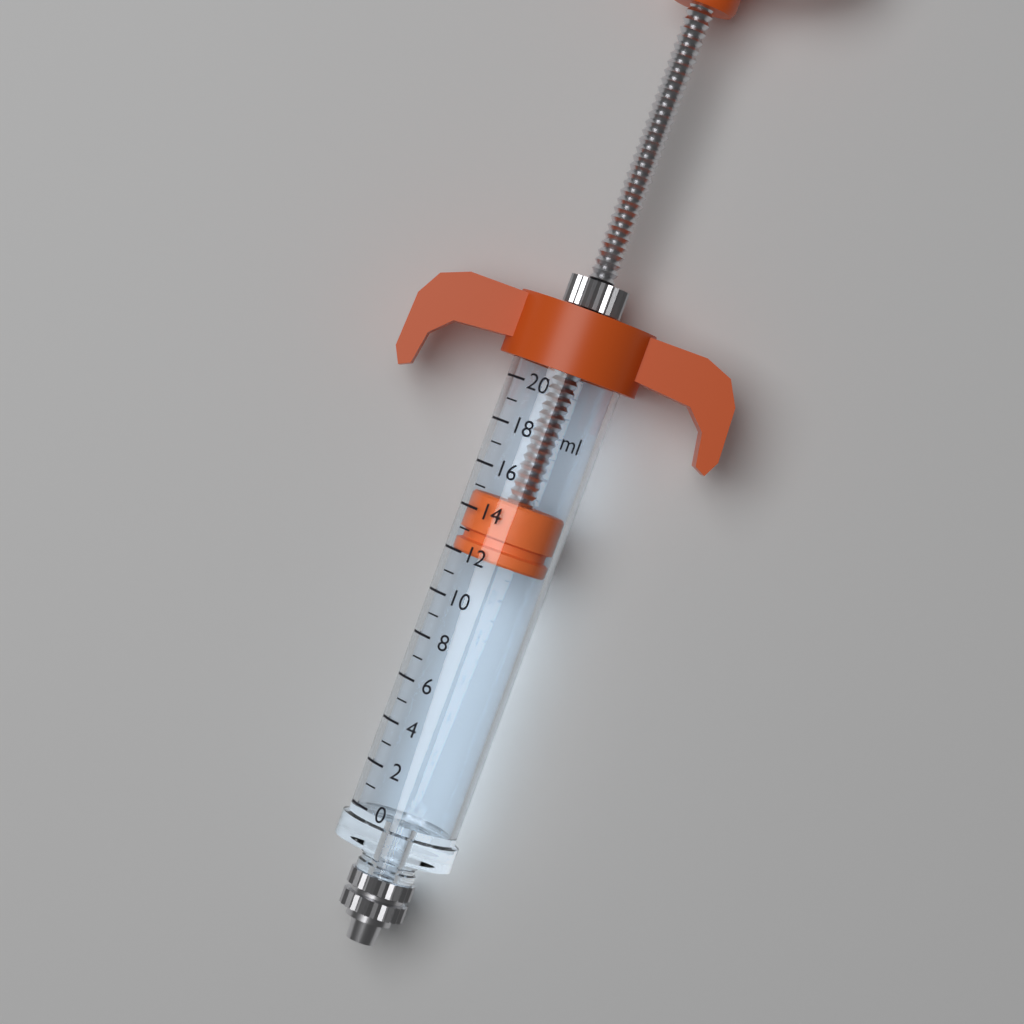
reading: 12 ml
